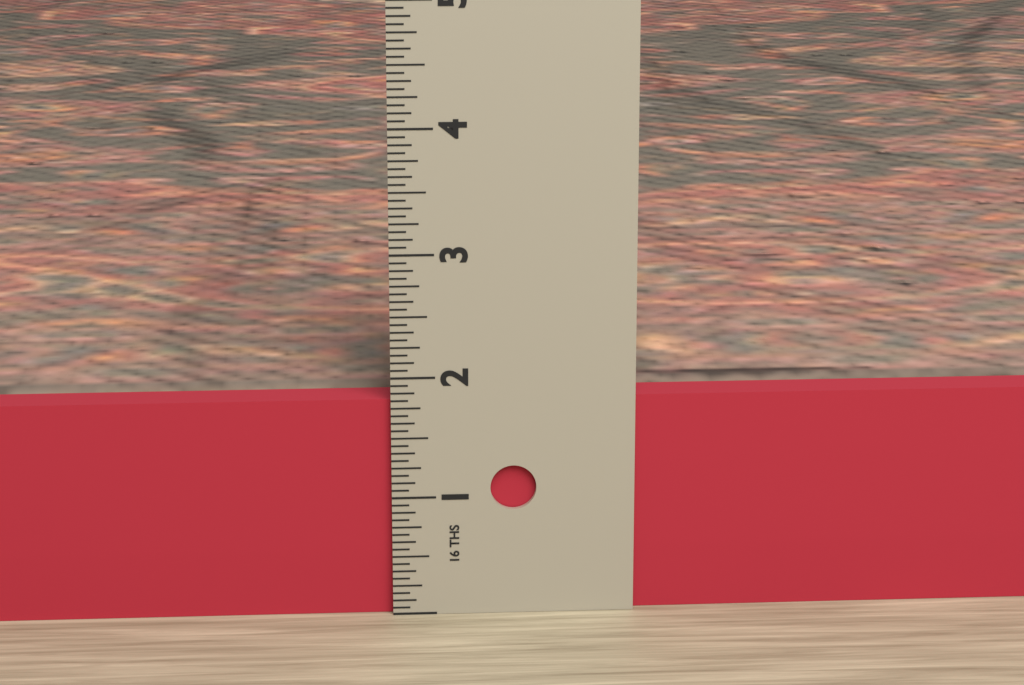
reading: 1.8125 in
